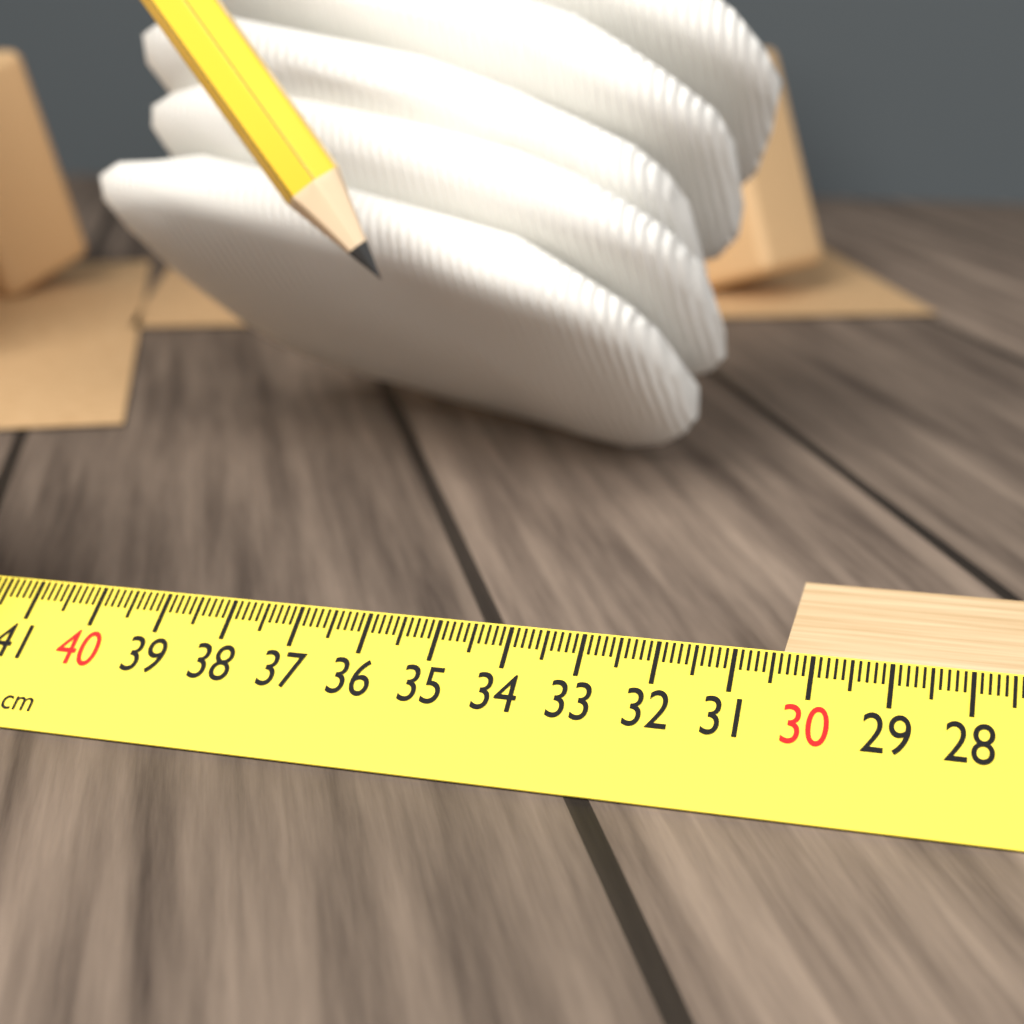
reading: 30.4 cm
